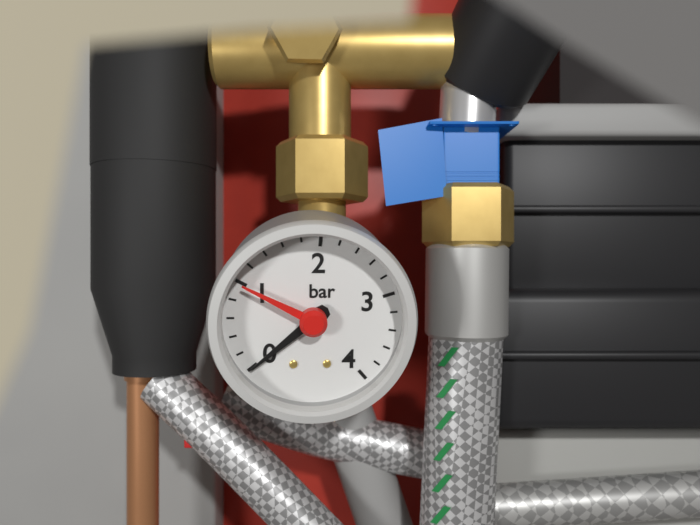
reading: 0.0 bar
